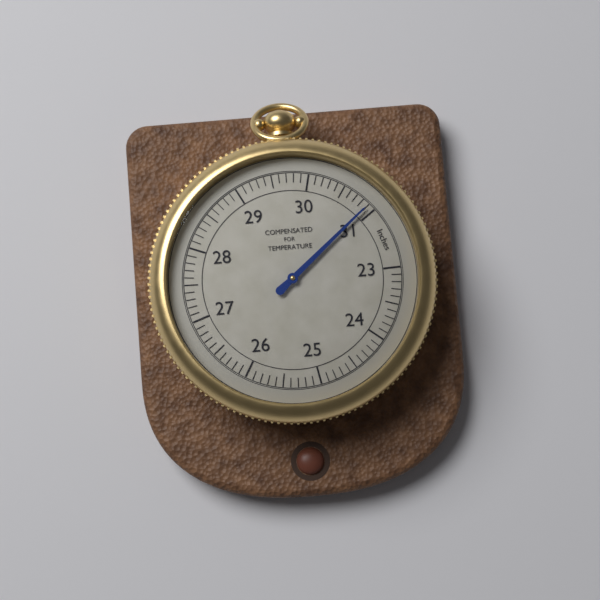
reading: 30.9 inches
